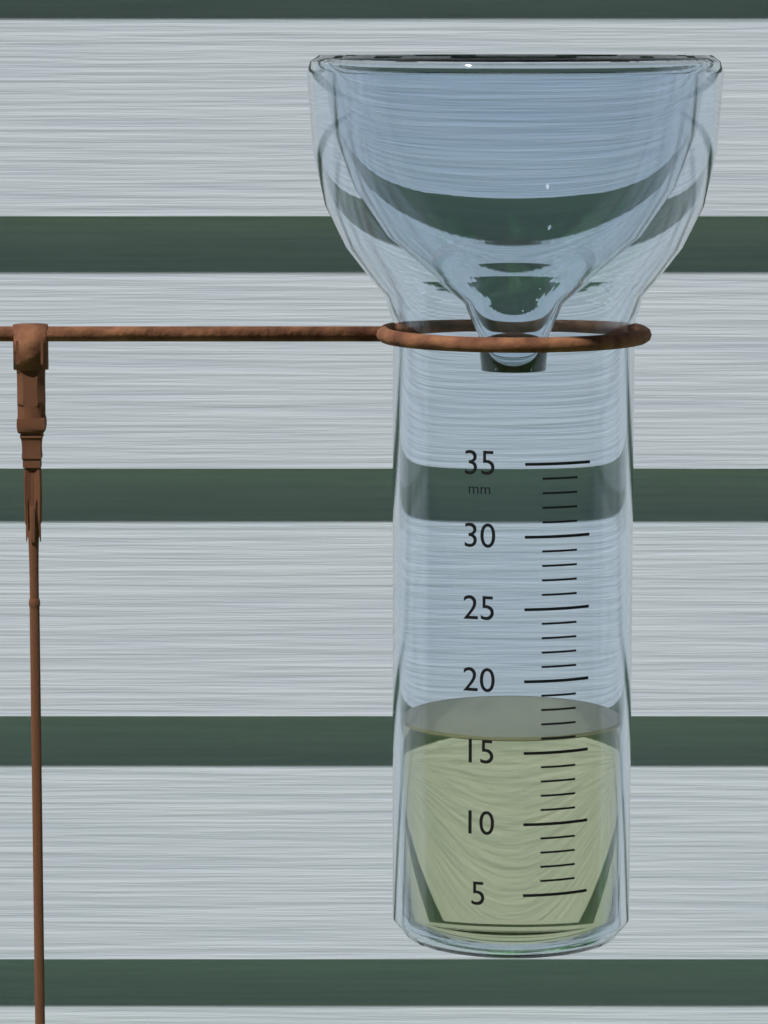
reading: 16 mm
